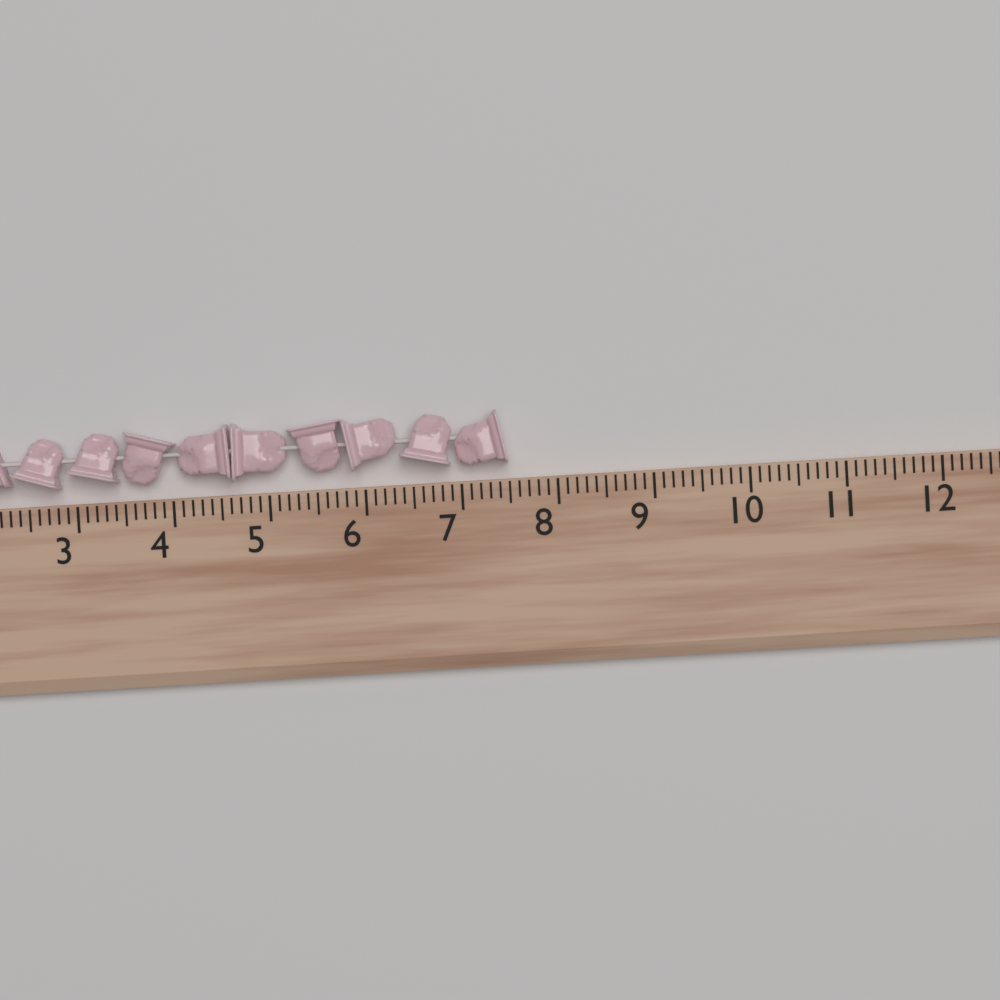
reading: 7.5 (no unit)
